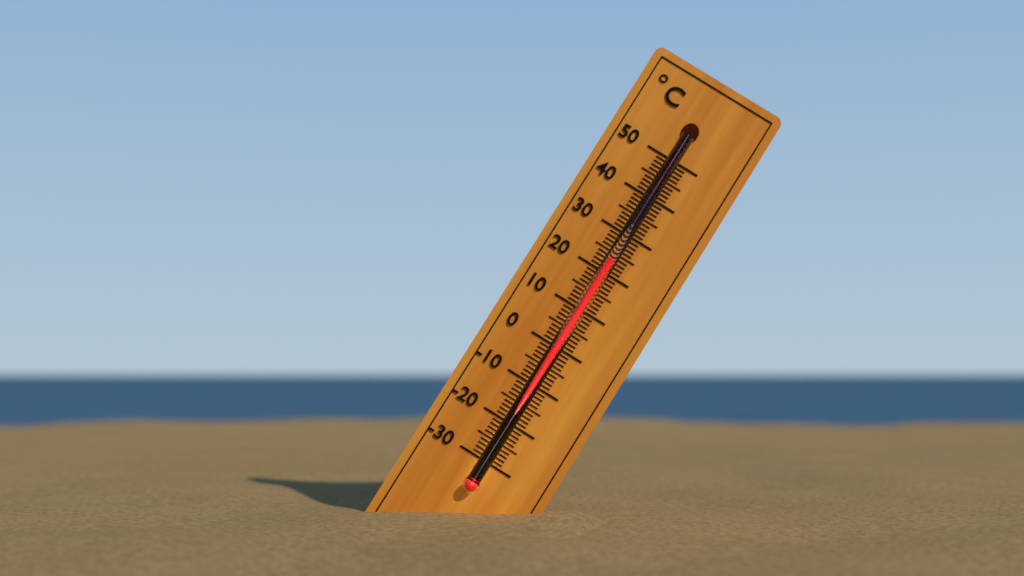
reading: 23 °C
